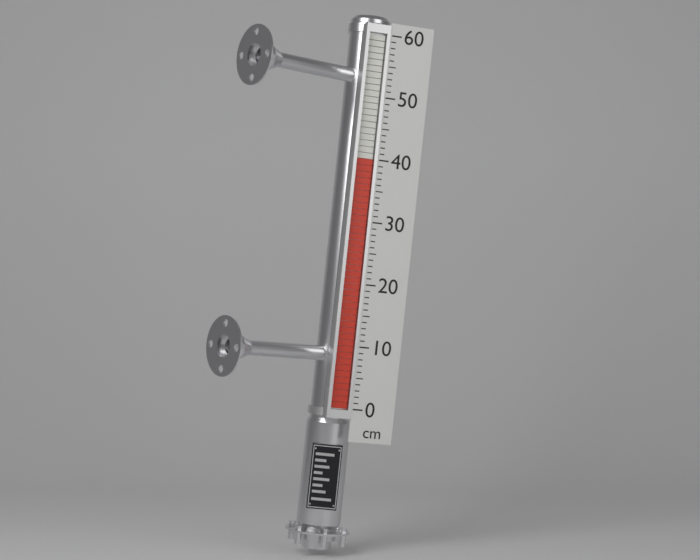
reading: 40 cm
